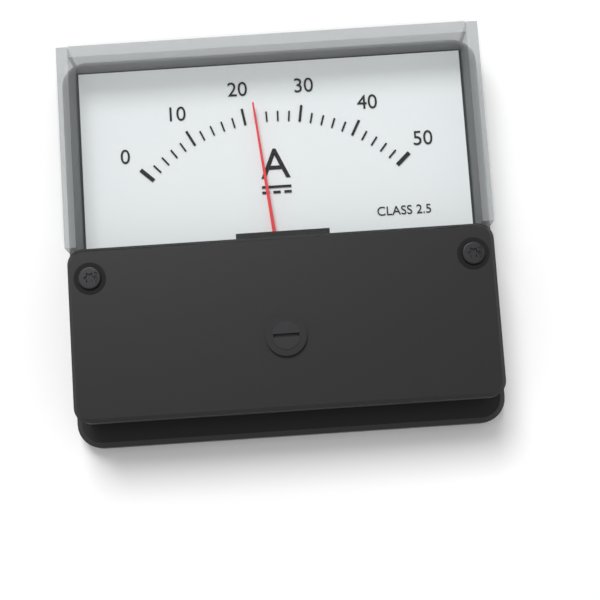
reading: 22 A
